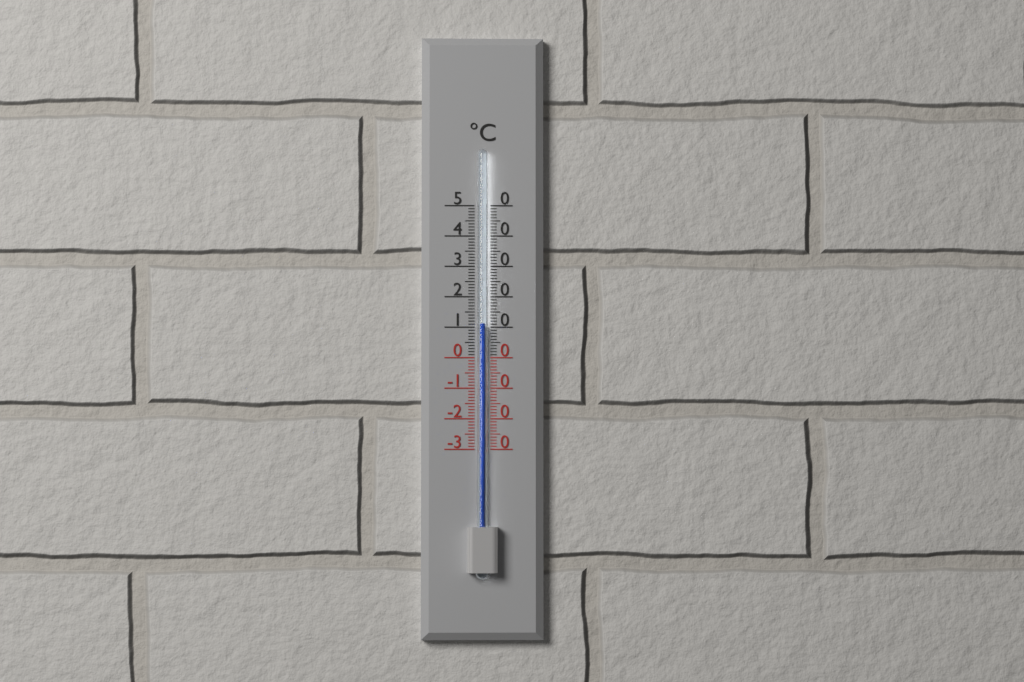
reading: 11 °C
